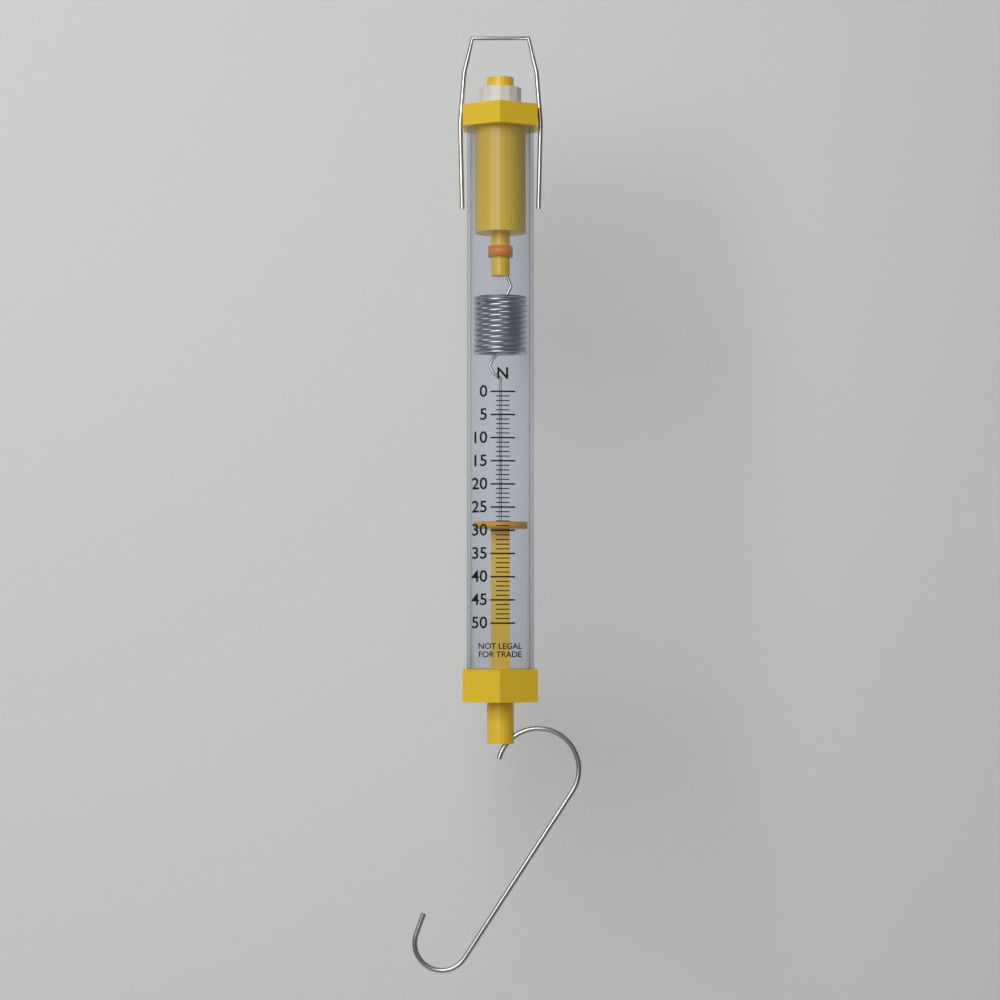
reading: 28 N
